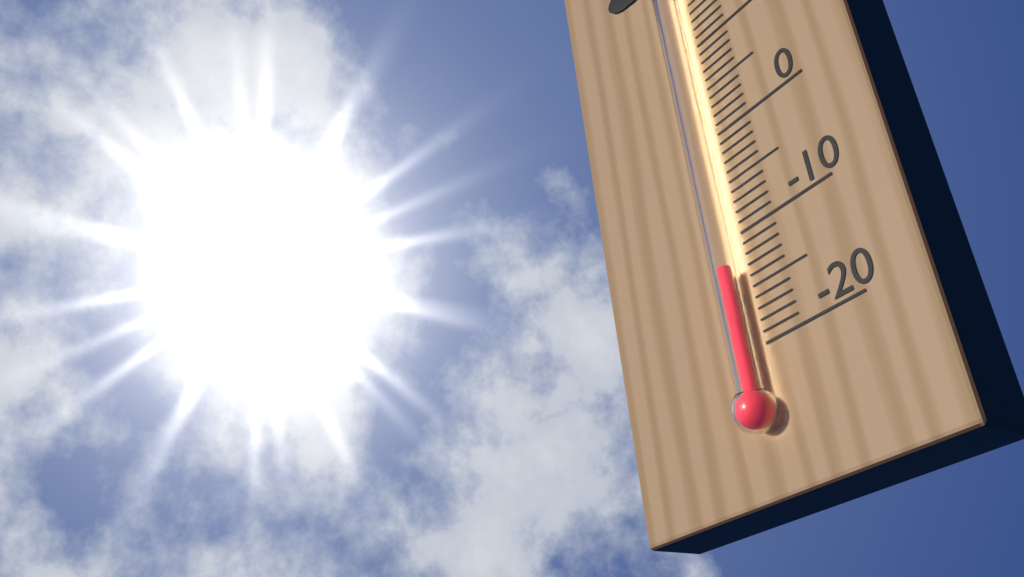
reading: -13 °C
